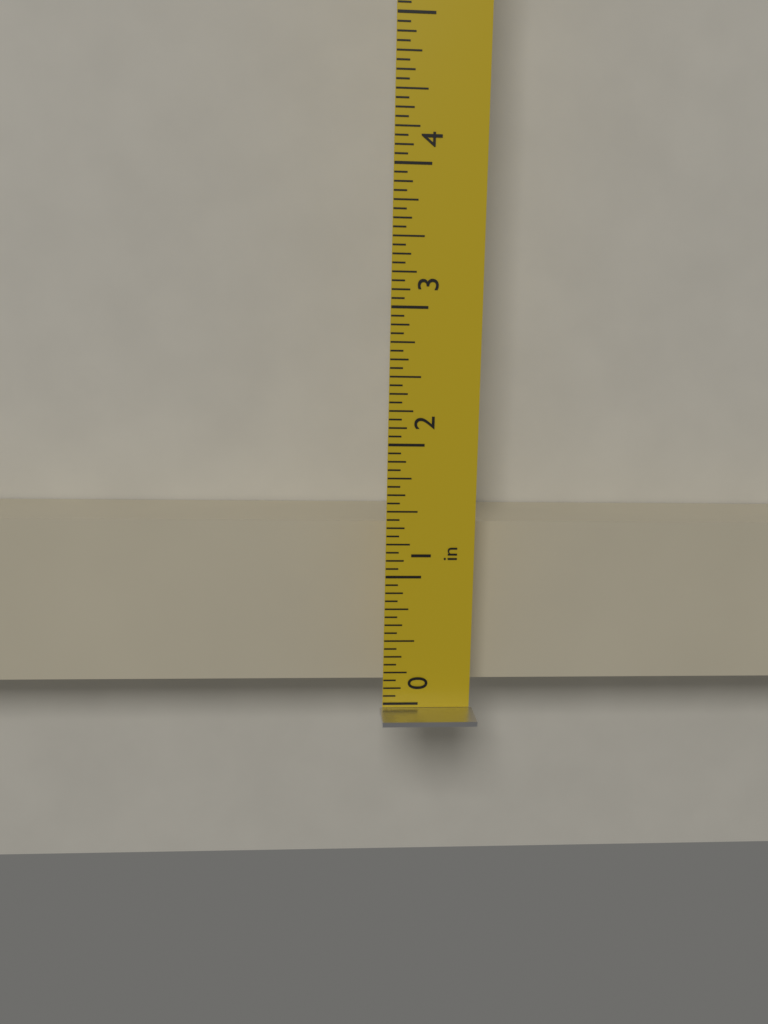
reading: 1.3125 in
